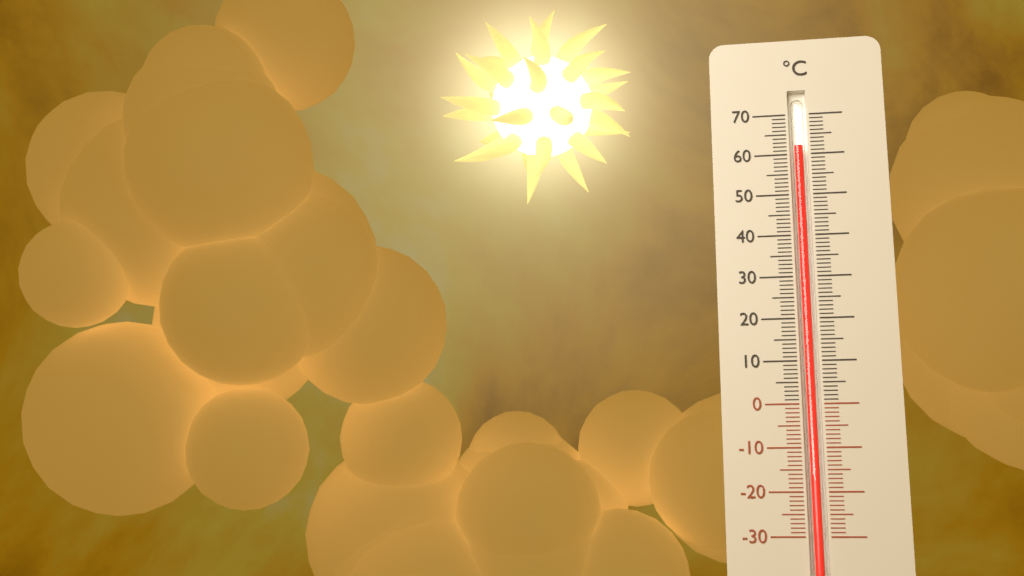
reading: 62 °C
